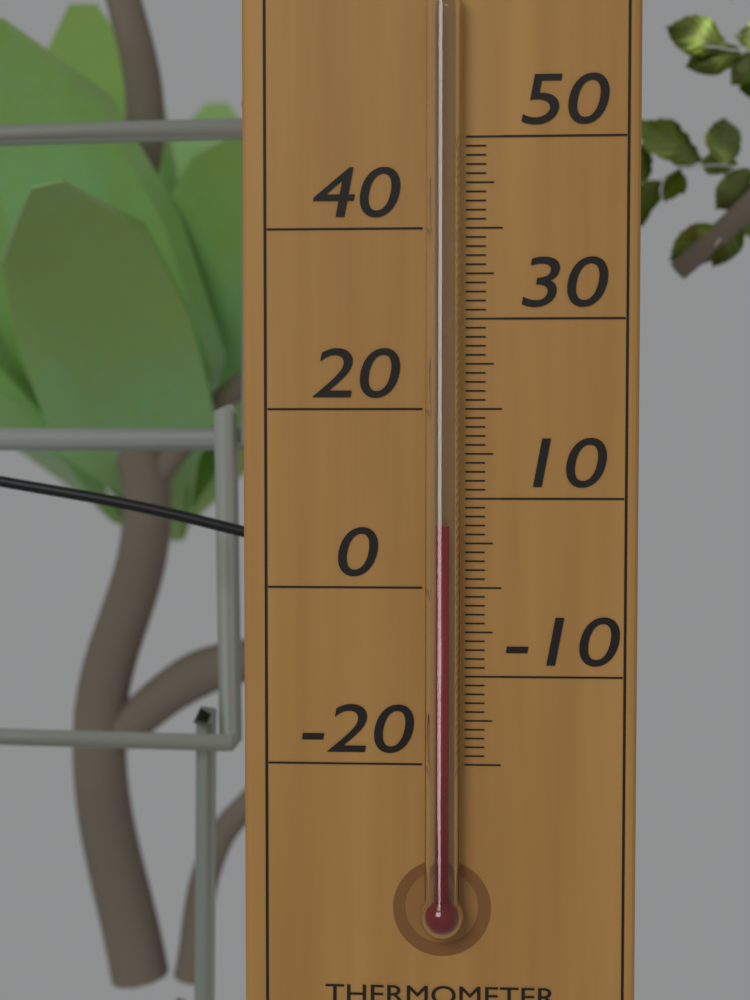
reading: 7 °C
